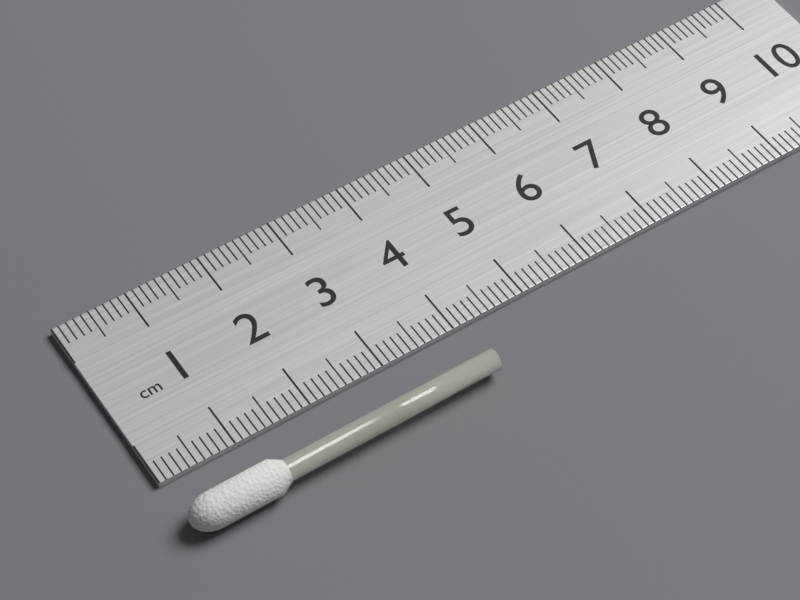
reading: 4.1 cm
